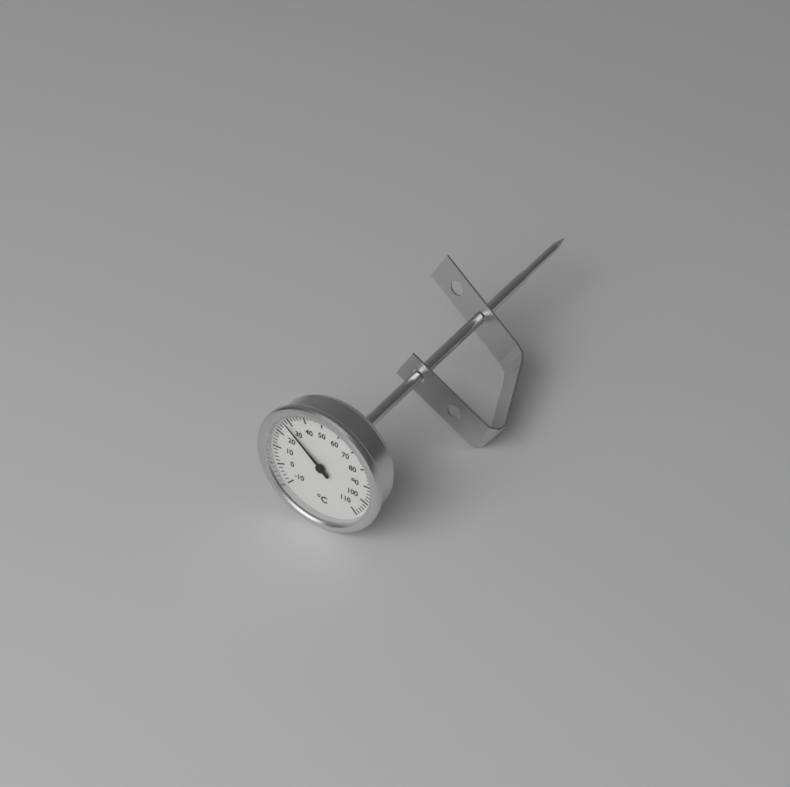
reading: 28 °C
